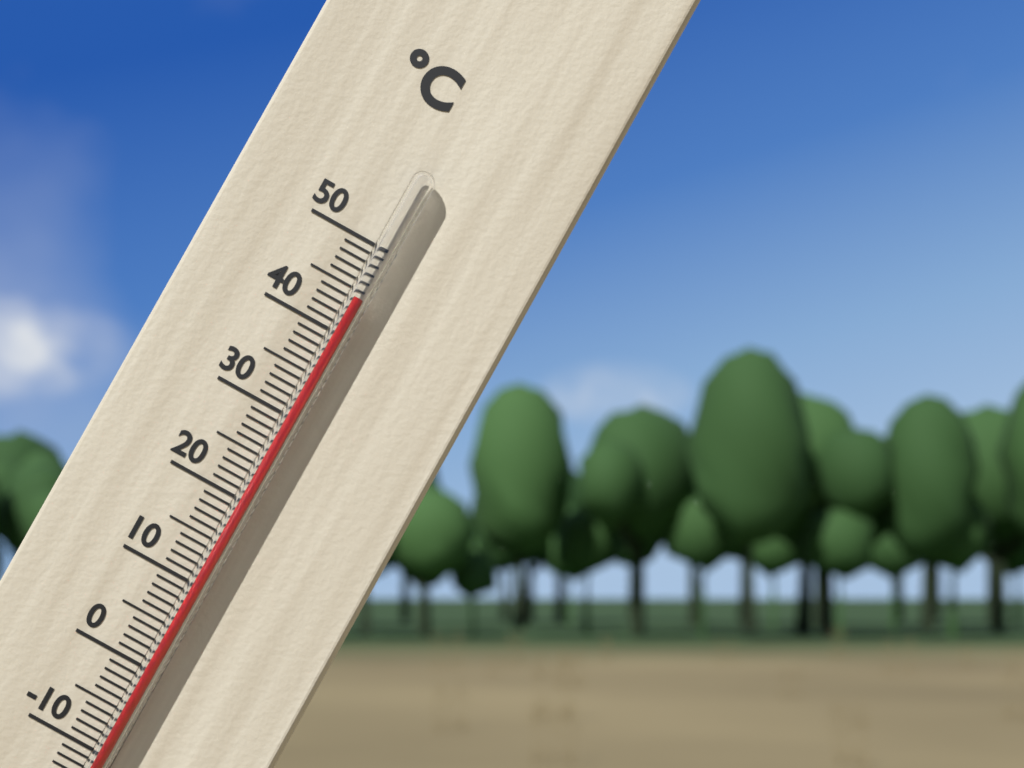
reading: 44 °C
